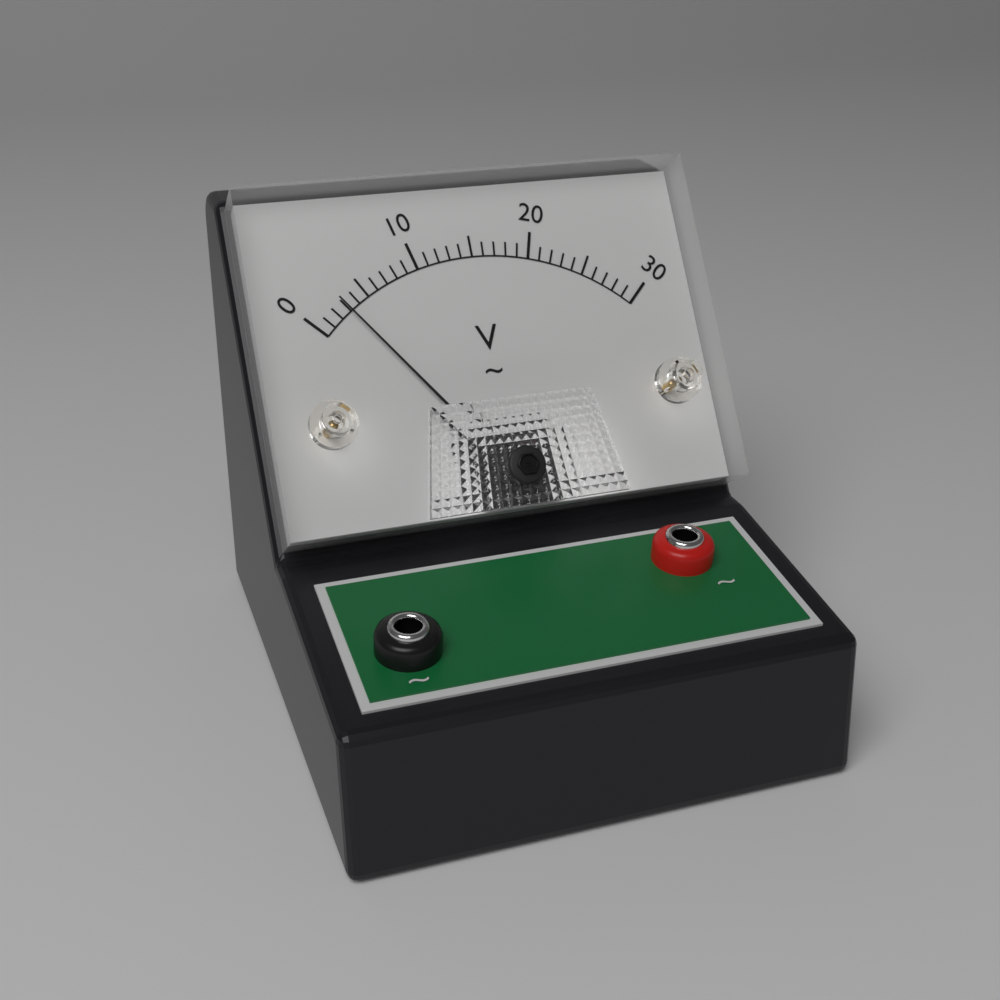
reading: 3 V
